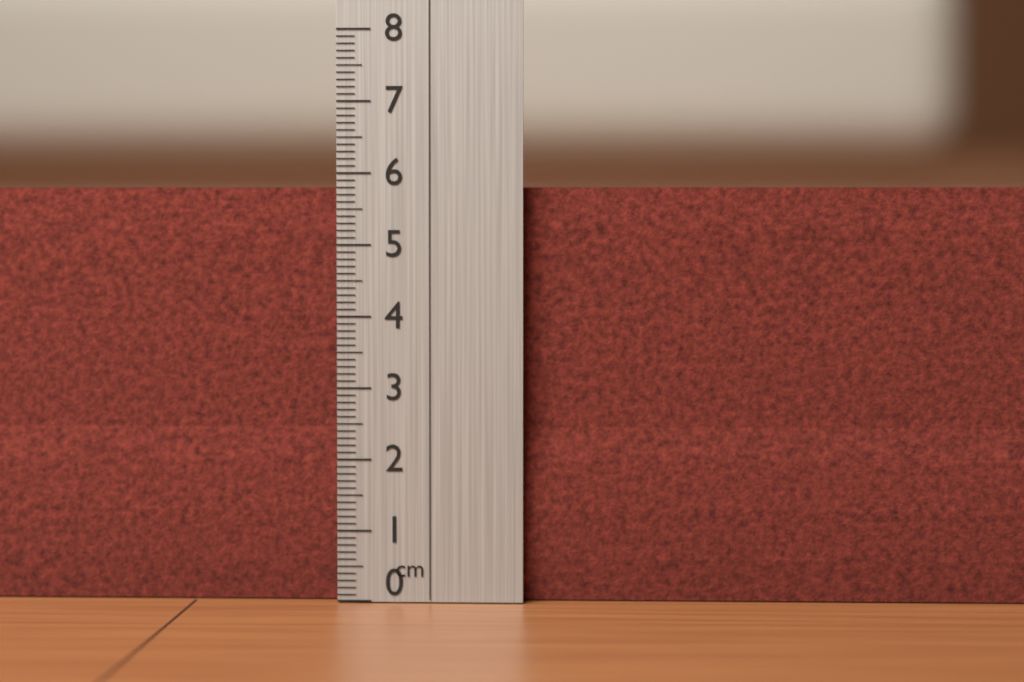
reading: 5.8 cm
